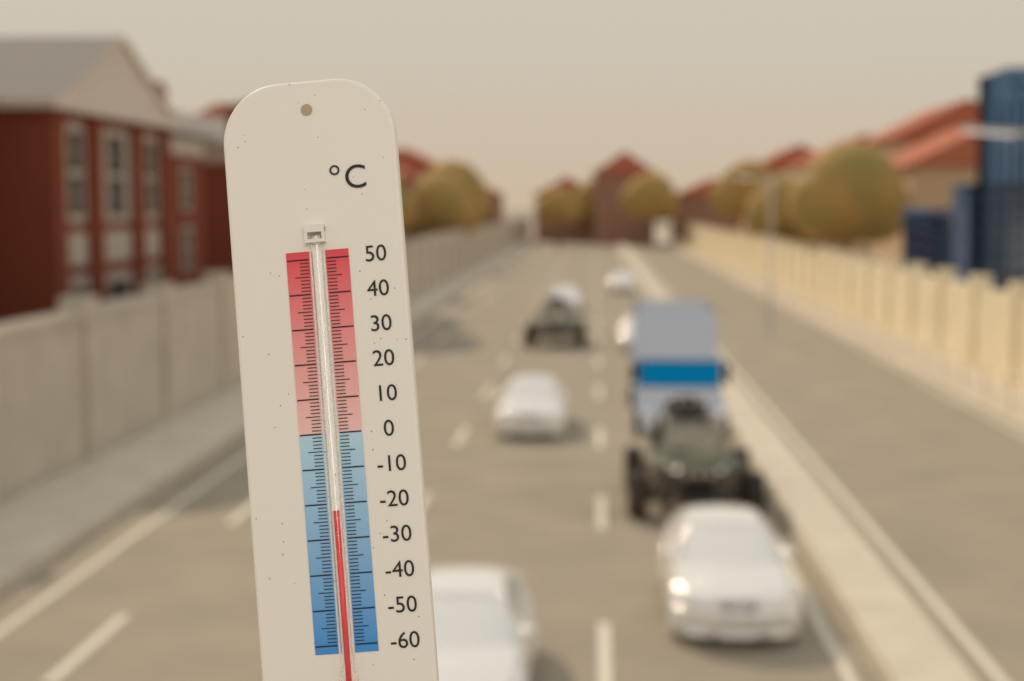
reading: -22 °C
